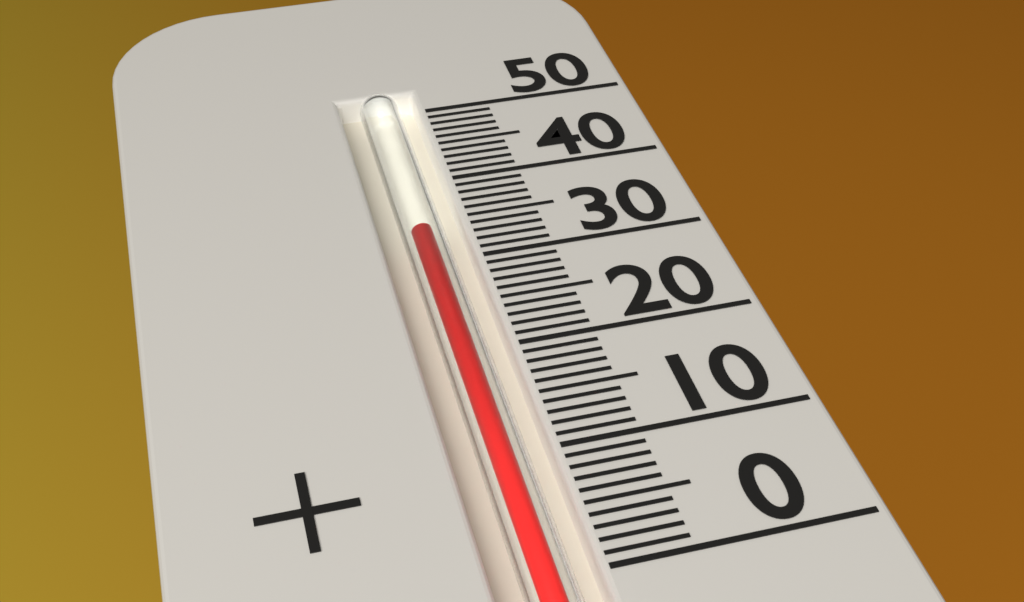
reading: 34 (no unit)
